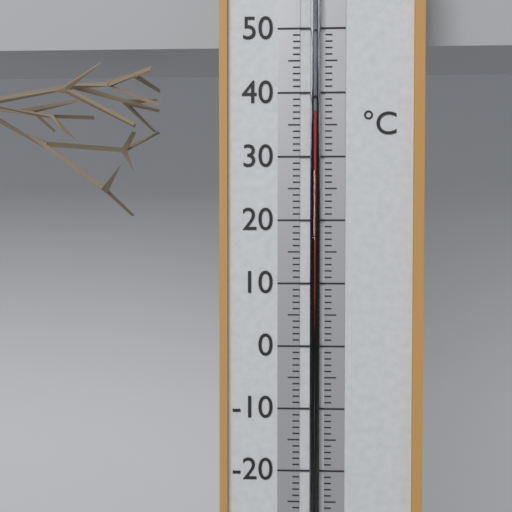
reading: 37 °C
